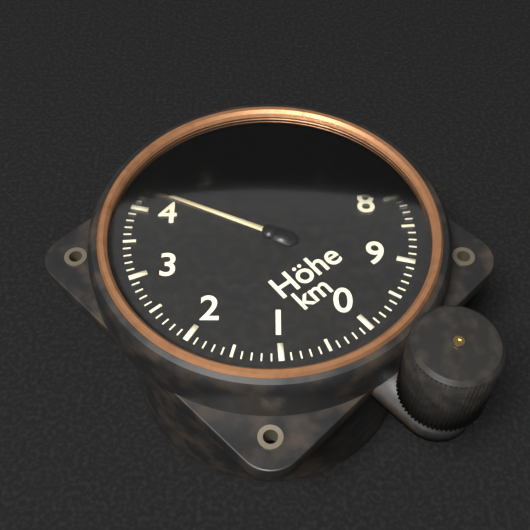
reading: 4.3 km
